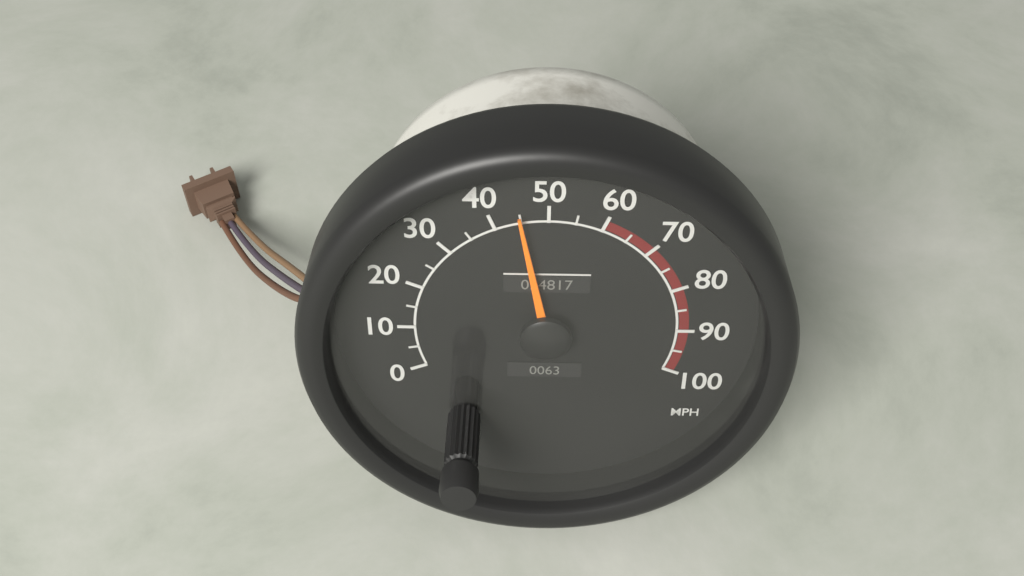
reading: 45 MPH
